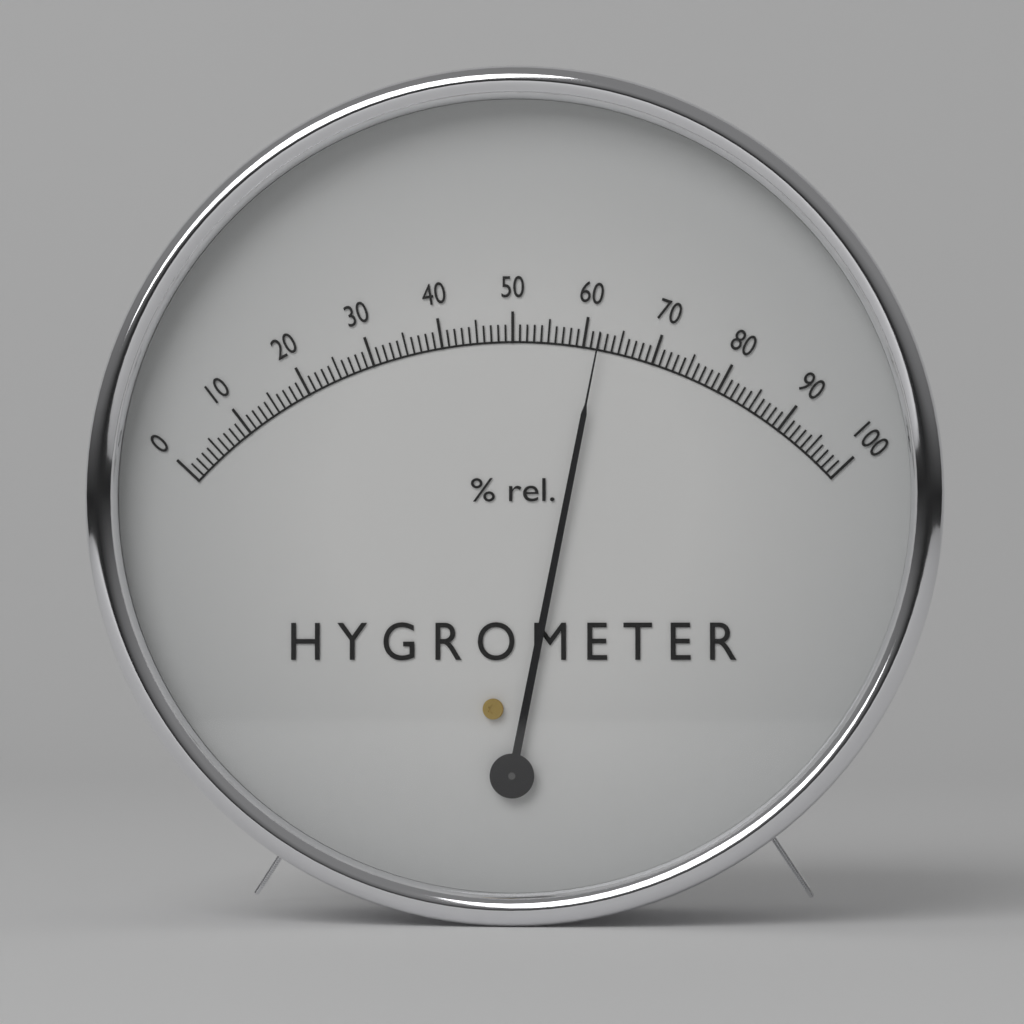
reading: 62 %
